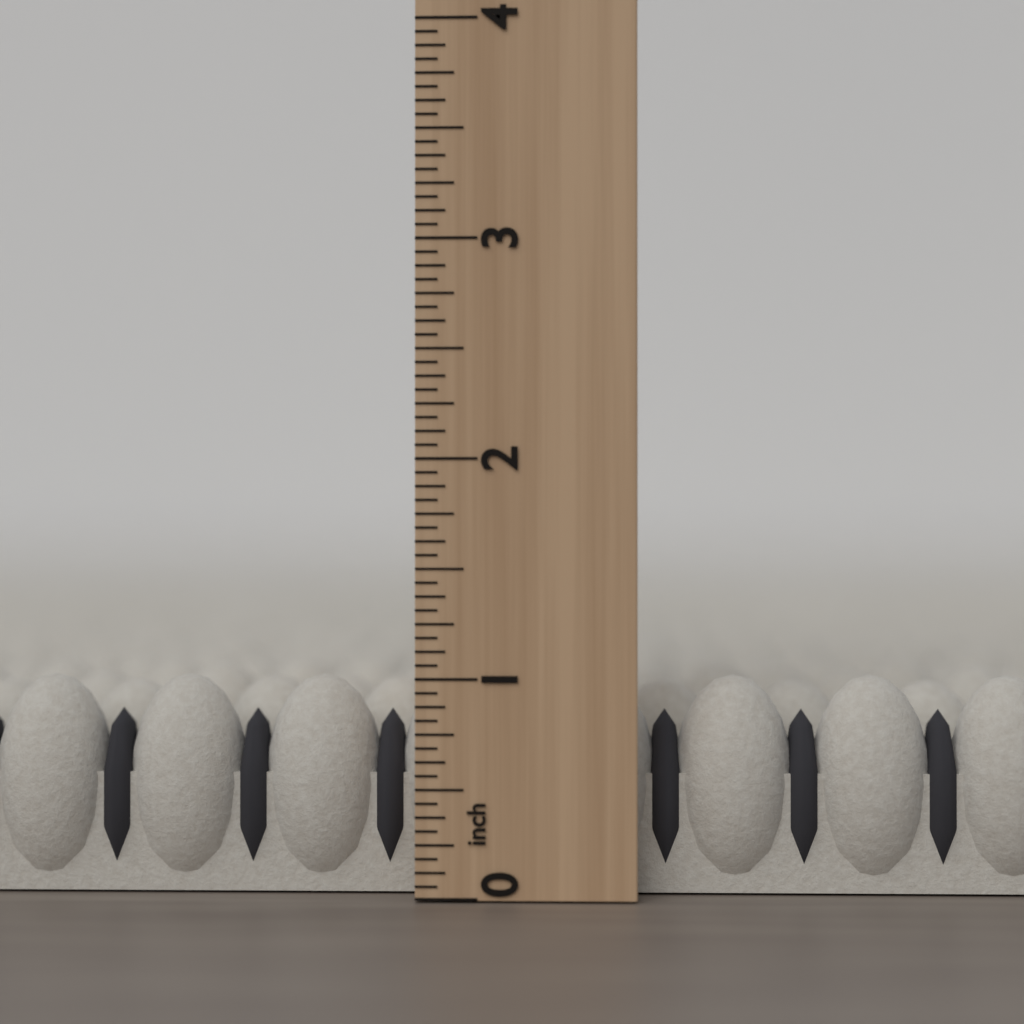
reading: 1.0000 inch
